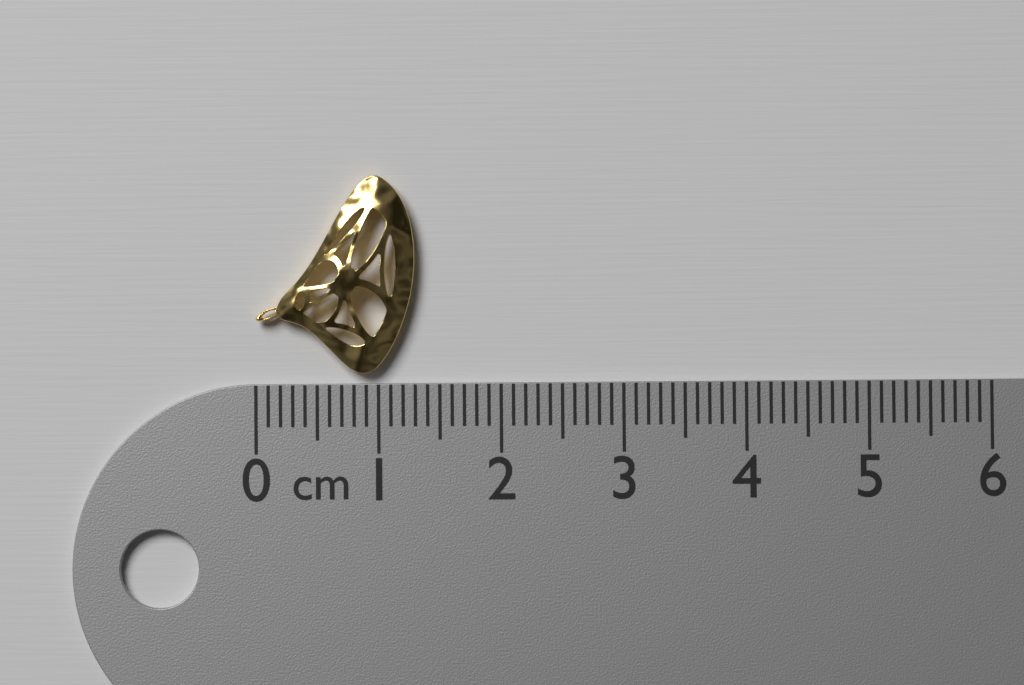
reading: 1.3 cm
